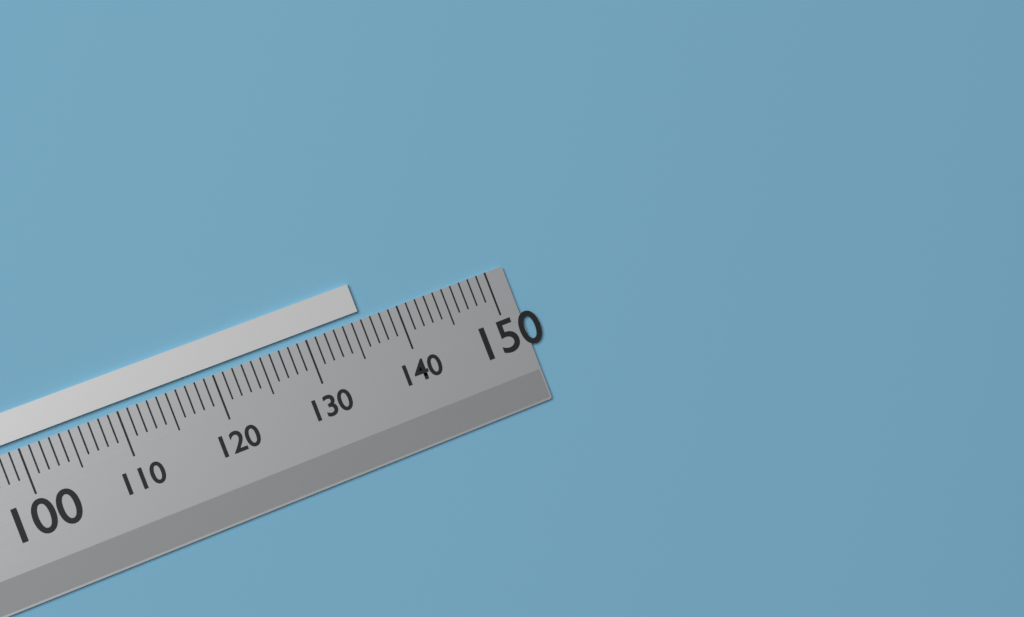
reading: 136 (no unit)
